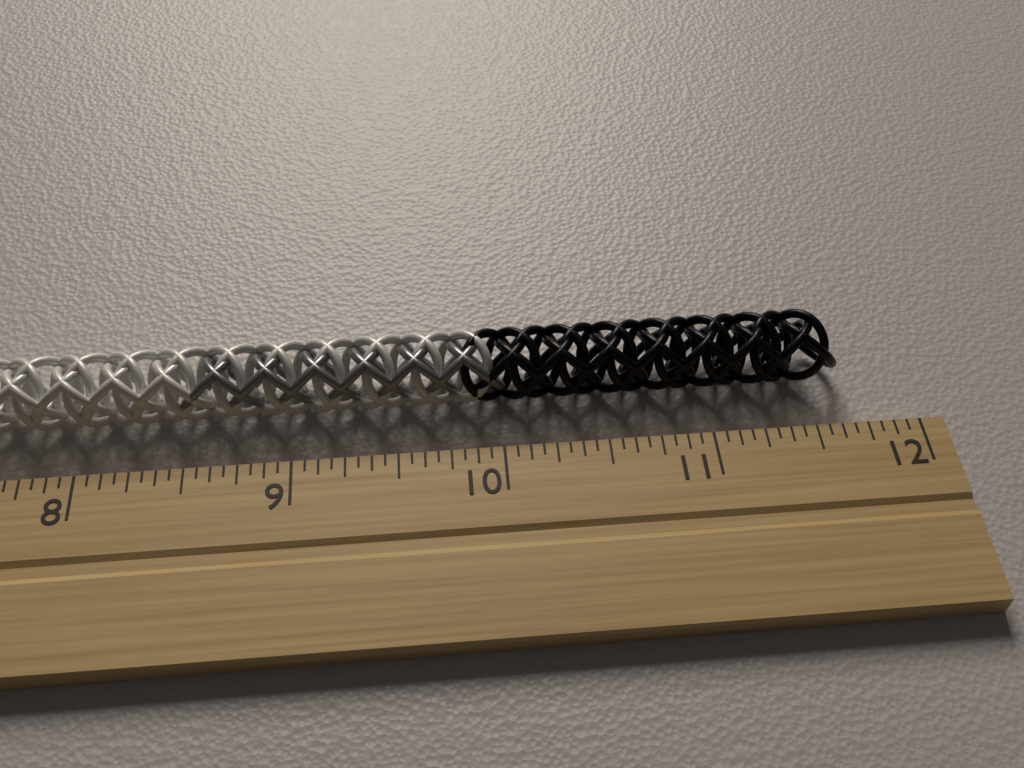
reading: 11.6875 inch
